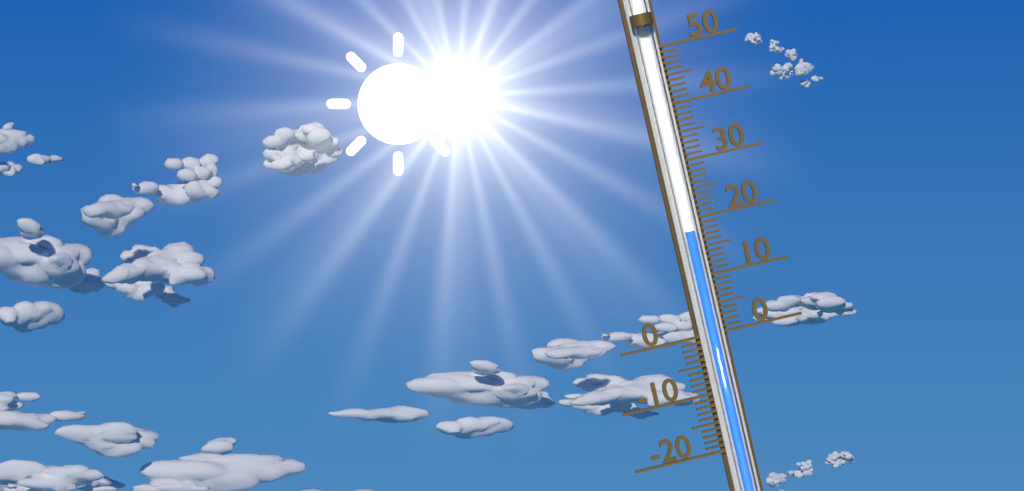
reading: 18 (no unit)
